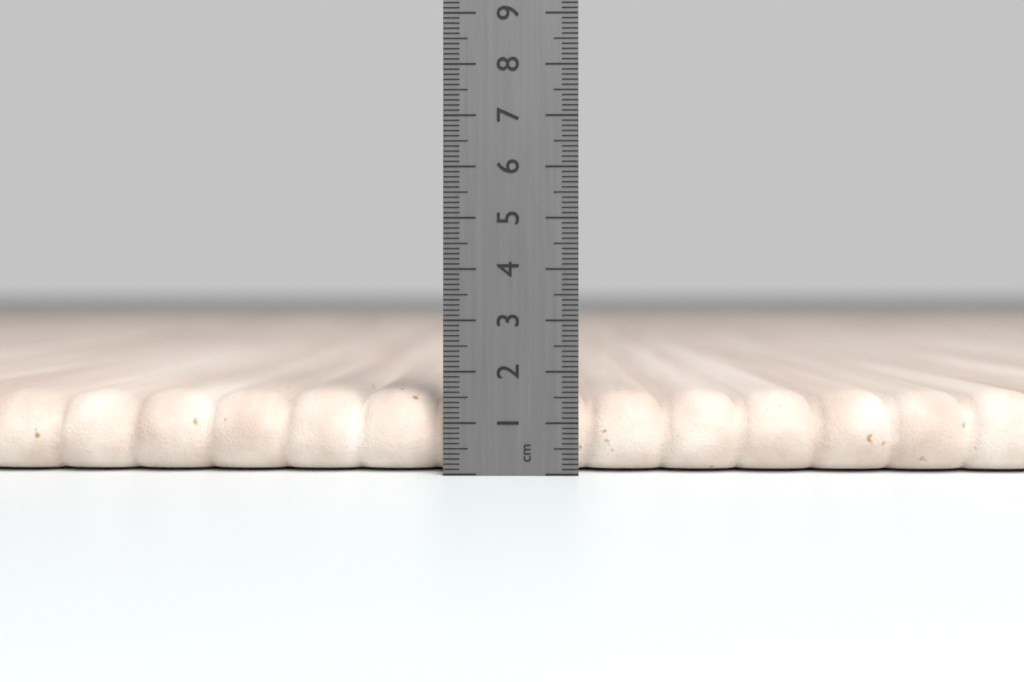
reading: 1.6 cm
